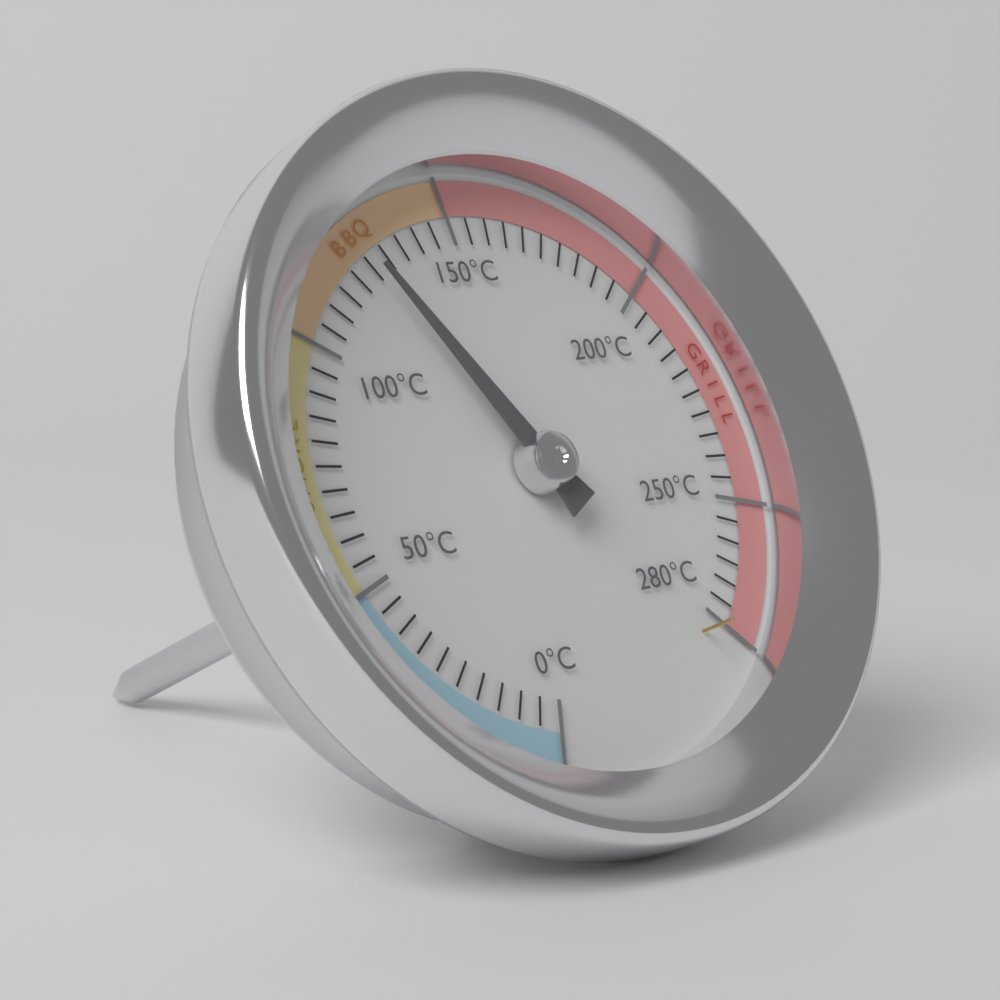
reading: 125 °C
